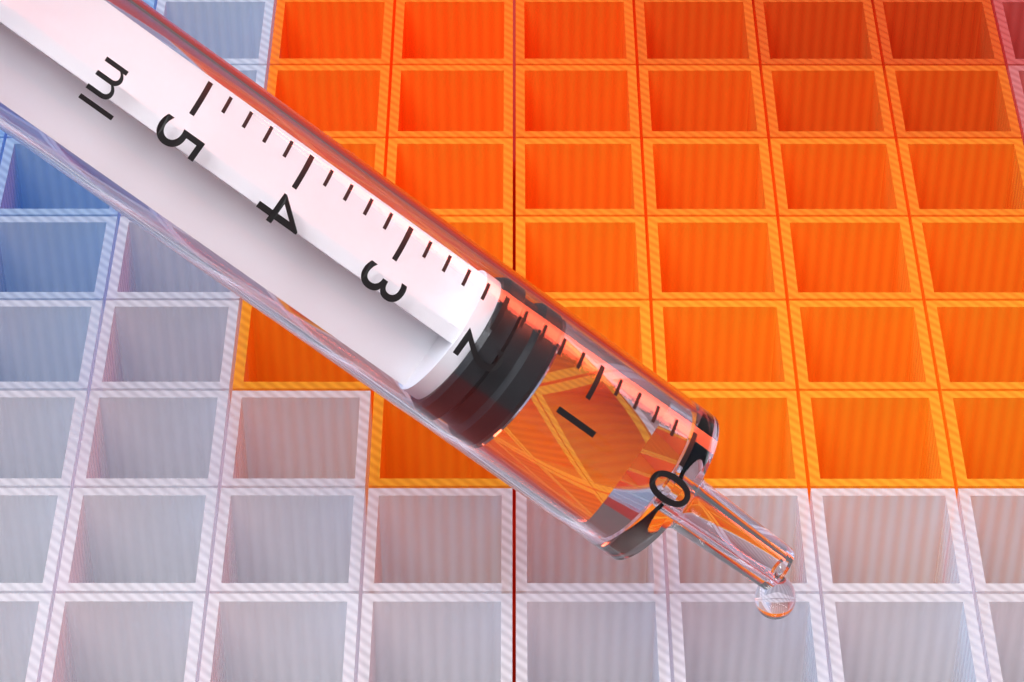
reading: 1.4 ml
